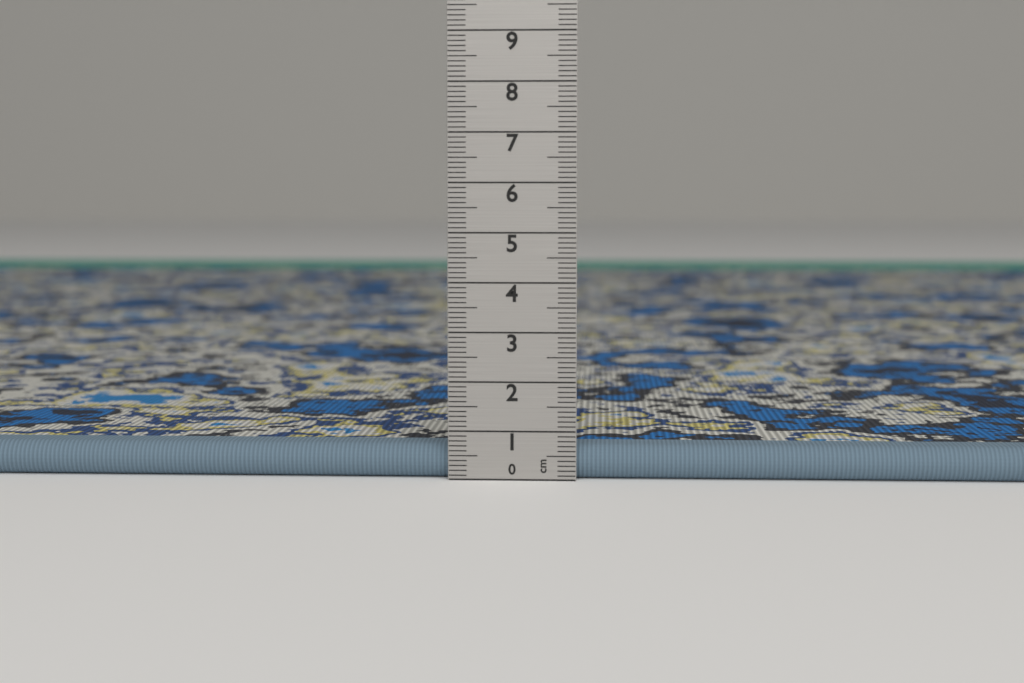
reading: 0.7 cm
